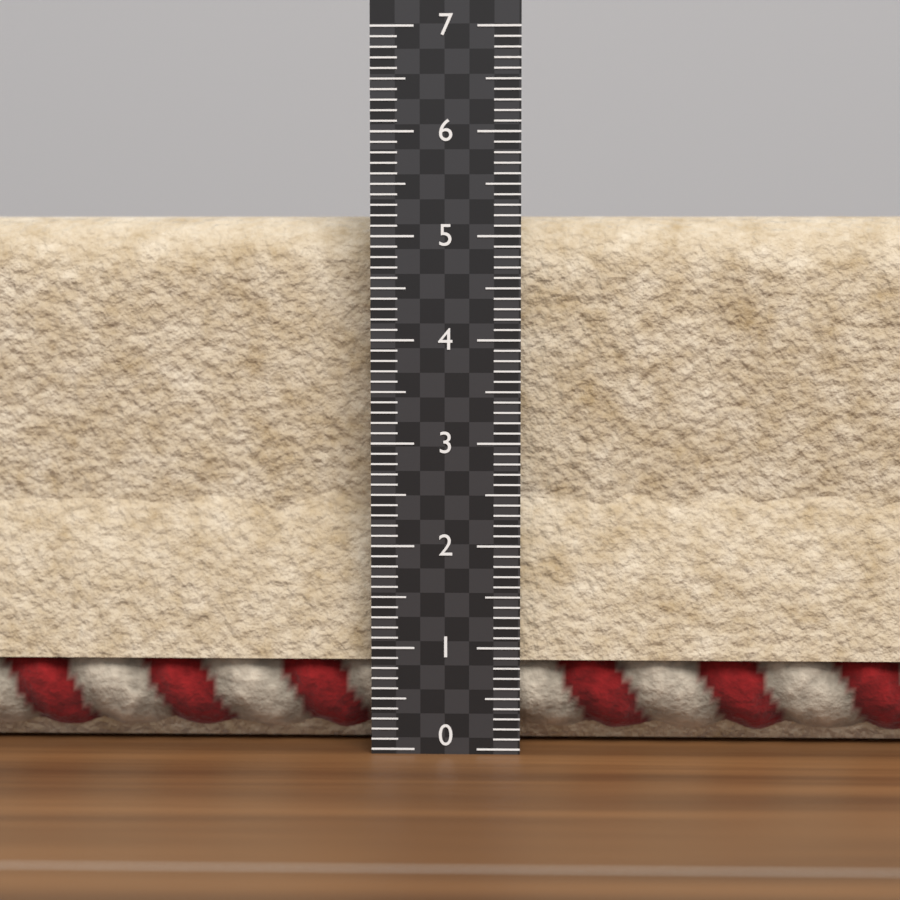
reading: 5.2 (no unit)
